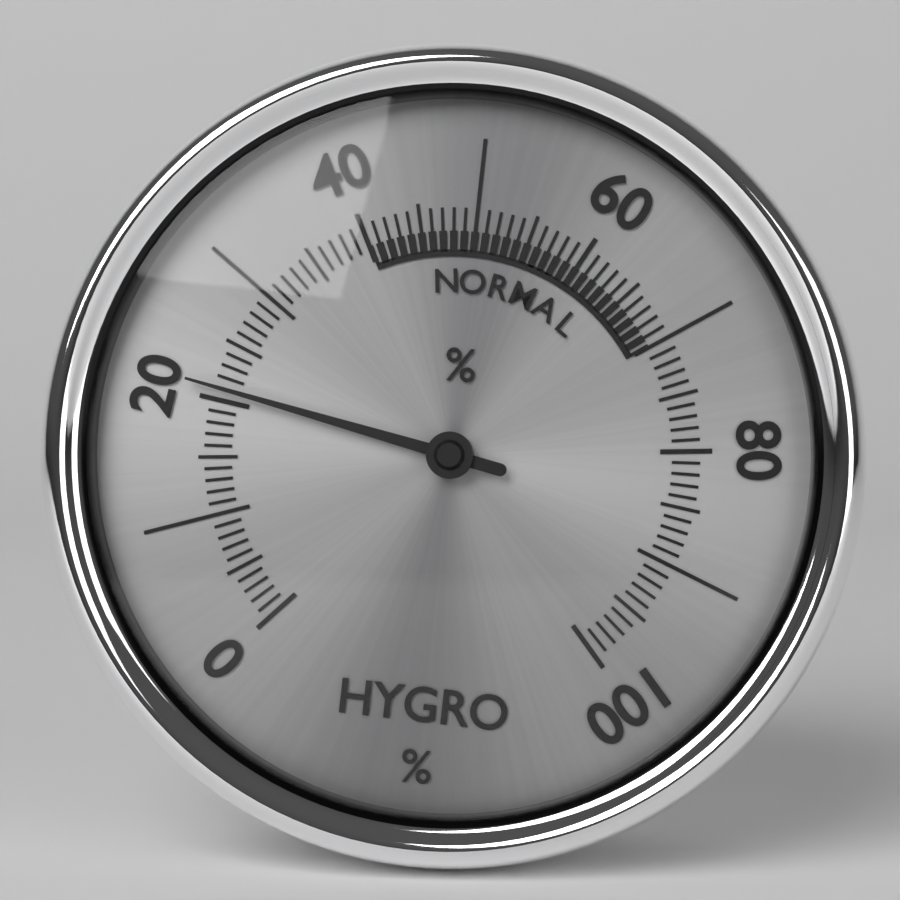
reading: 21 %
